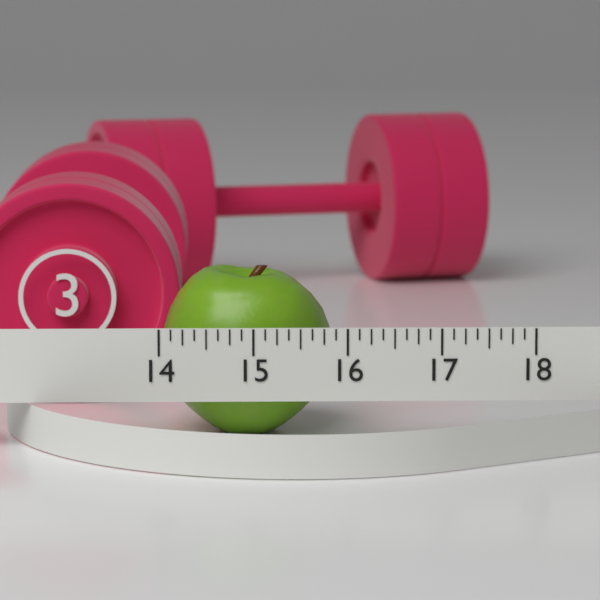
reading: 15.875 (no unit)
